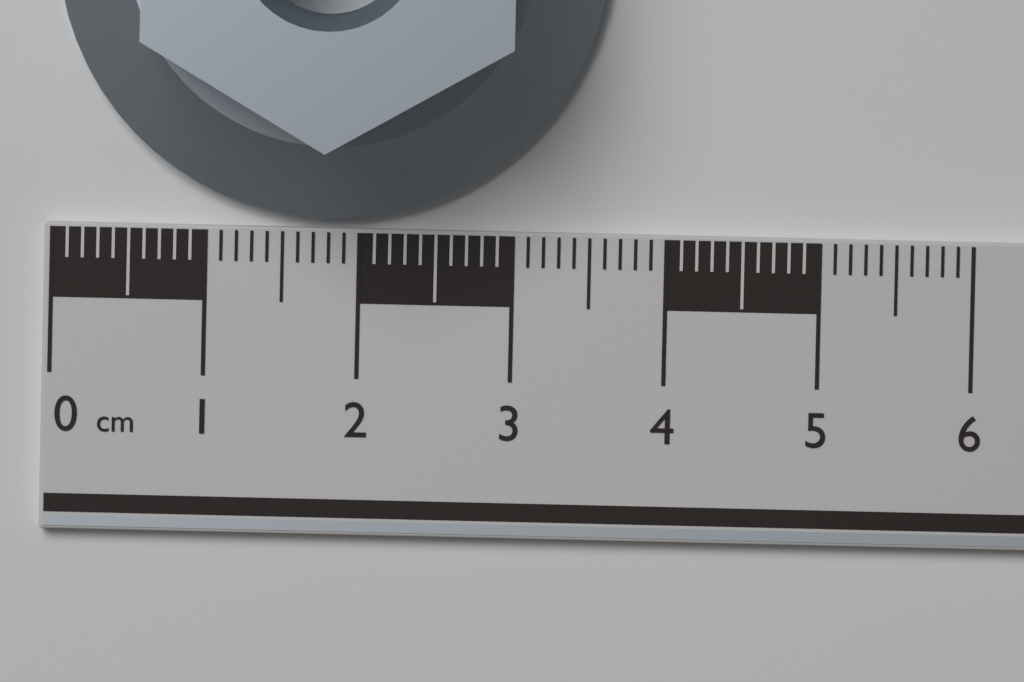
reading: 3.6 cm
